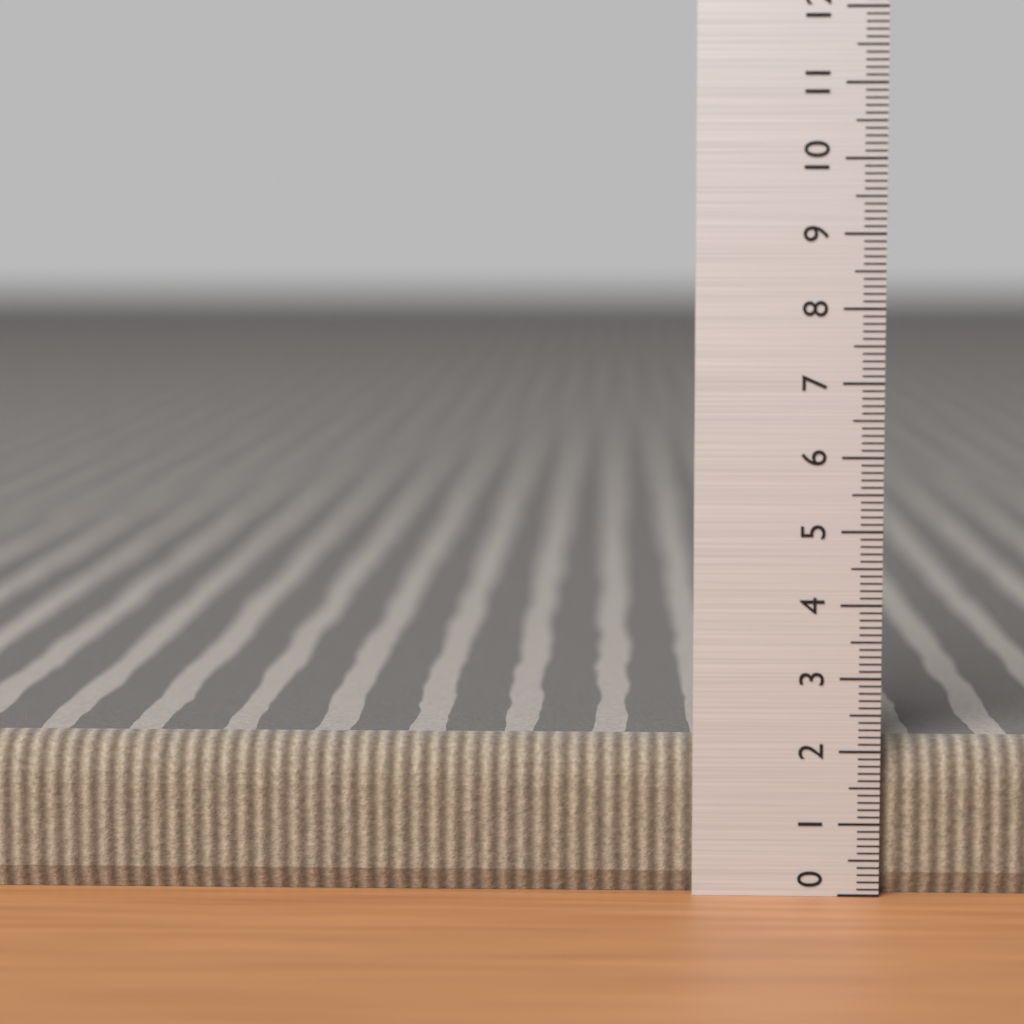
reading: 2.1 (no unit)
